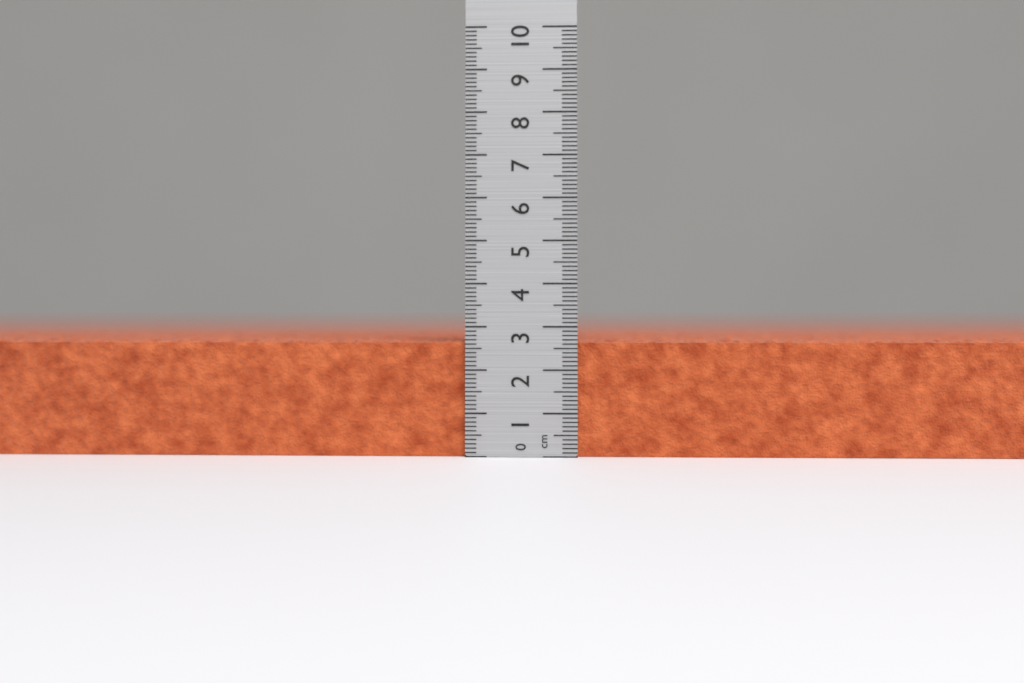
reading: 2.7 cm
